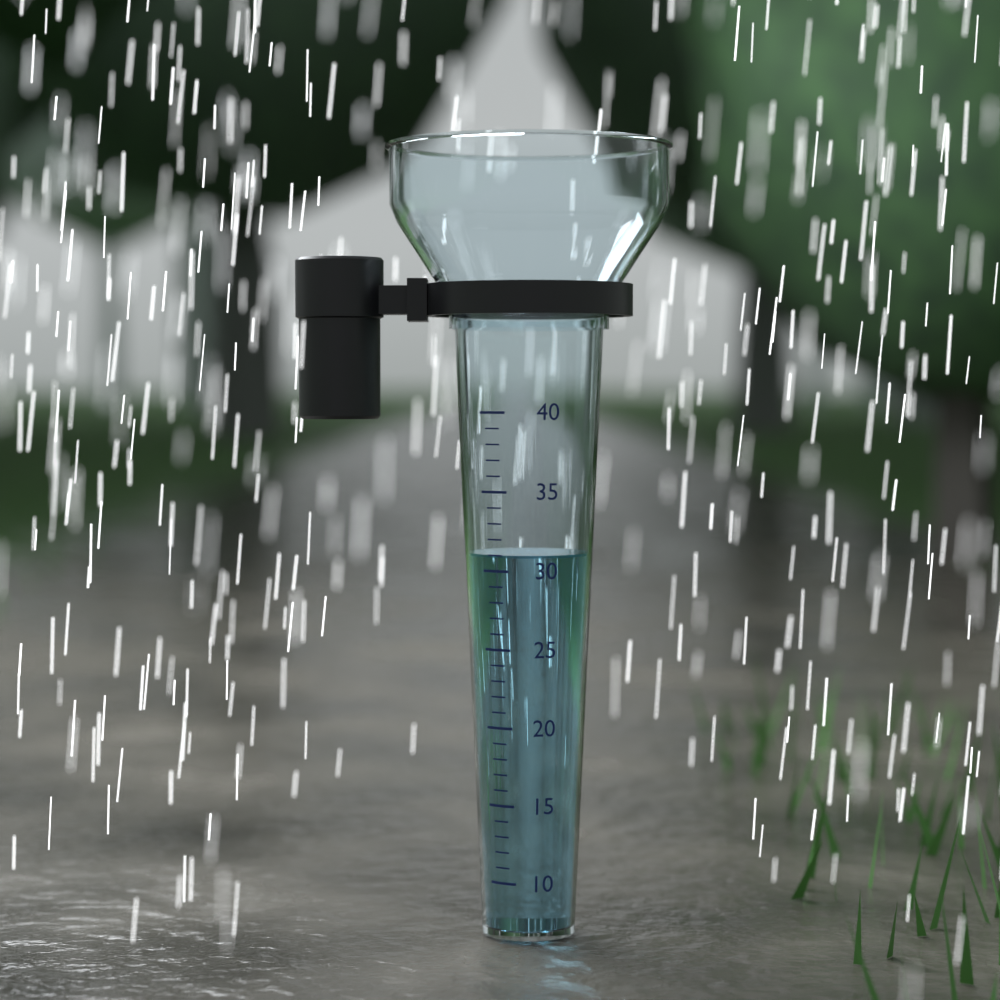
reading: 31 (no unit)
